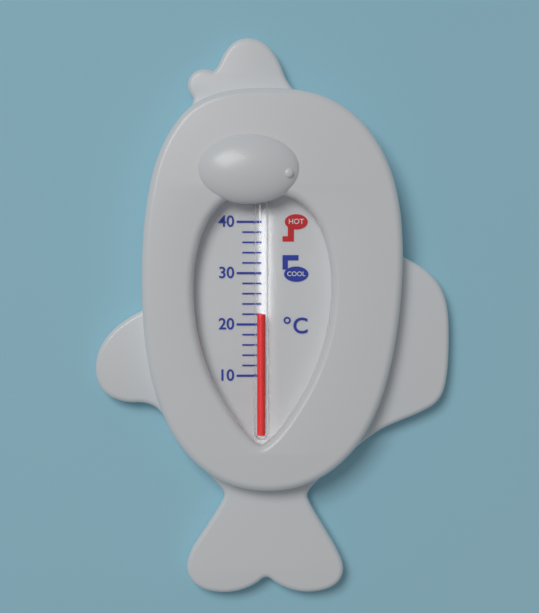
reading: 22 °C
